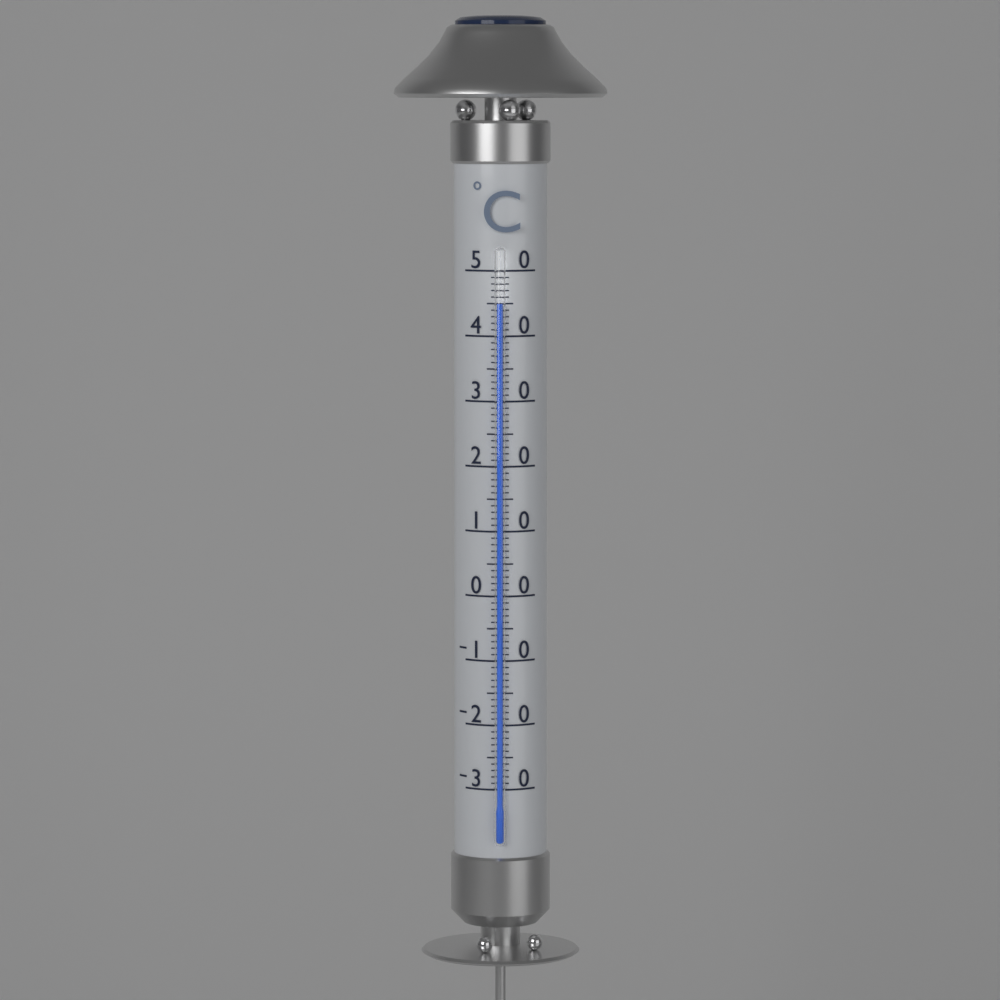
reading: 45 °C
